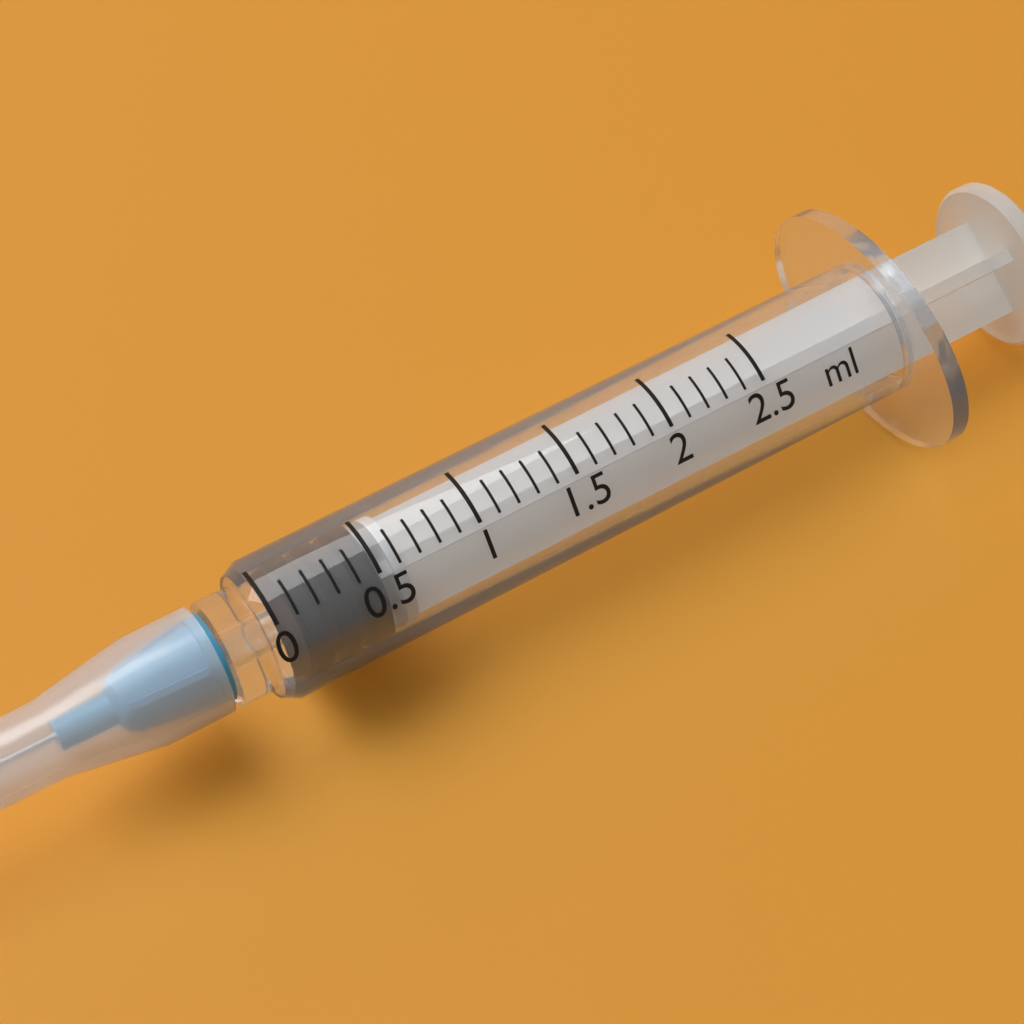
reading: 0.1 ml
